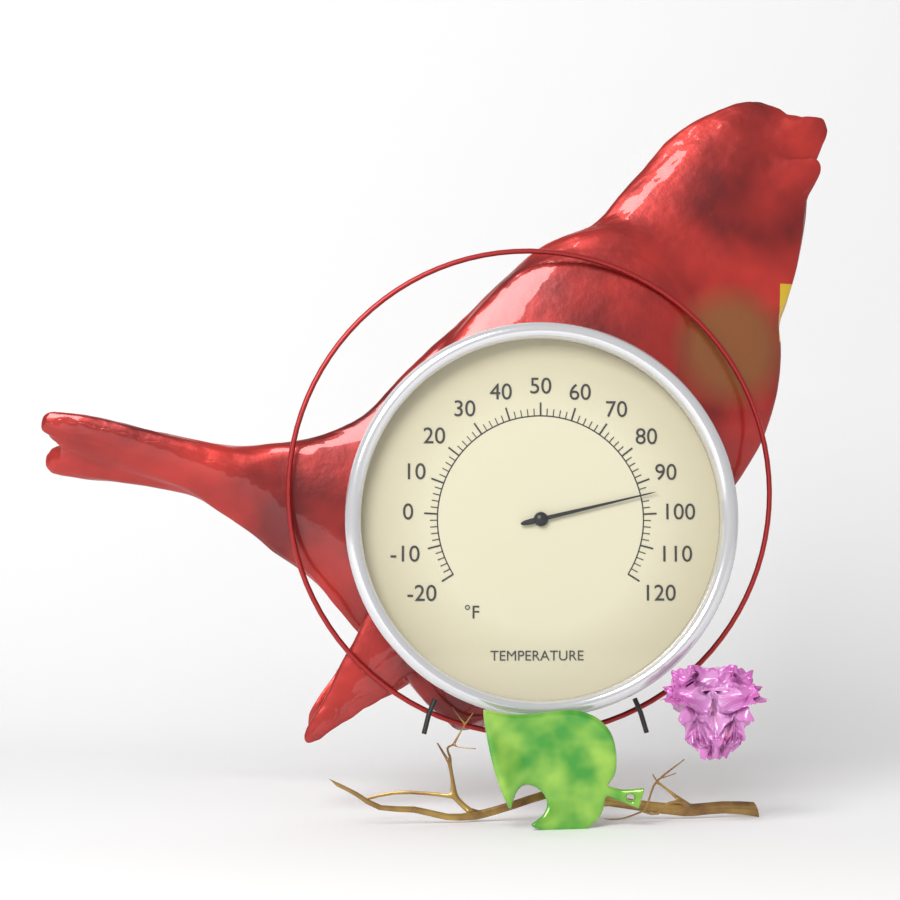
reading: 94 °F
